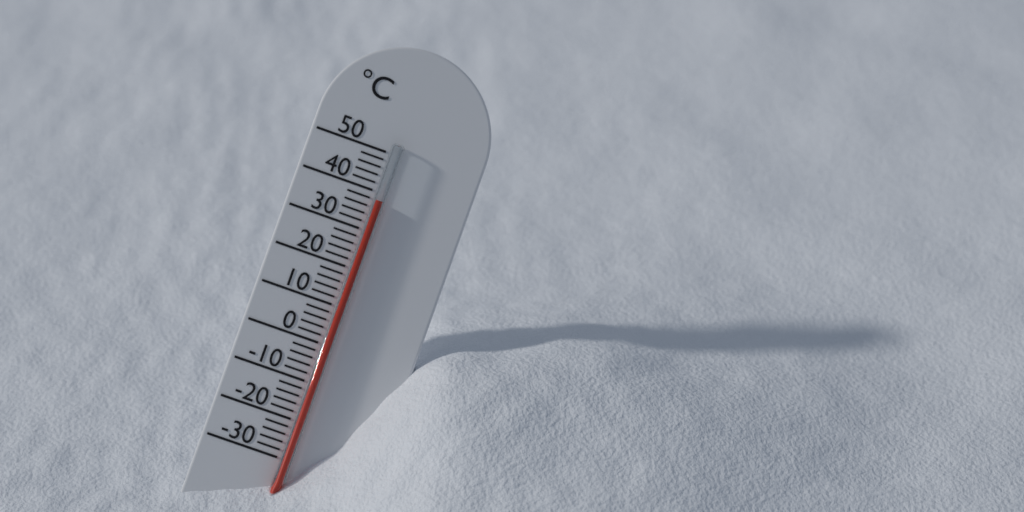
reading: 38 °C
